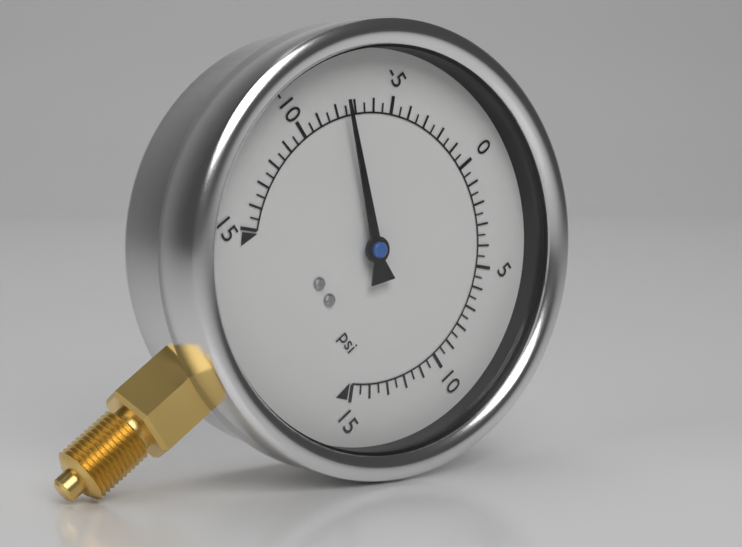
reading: -7.5 psi
